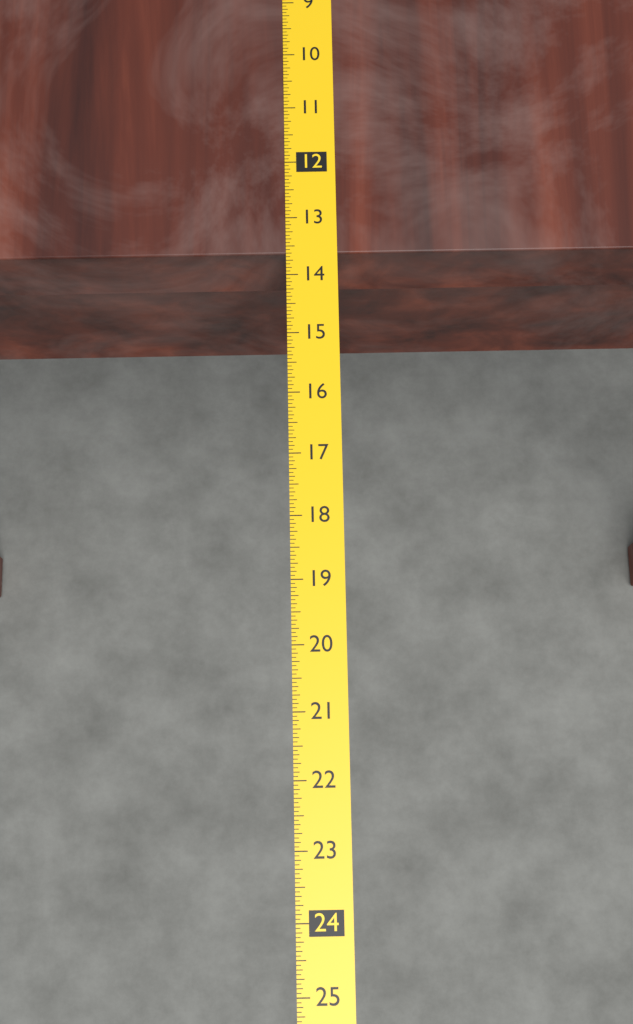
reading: 13.6250 (no unit)
